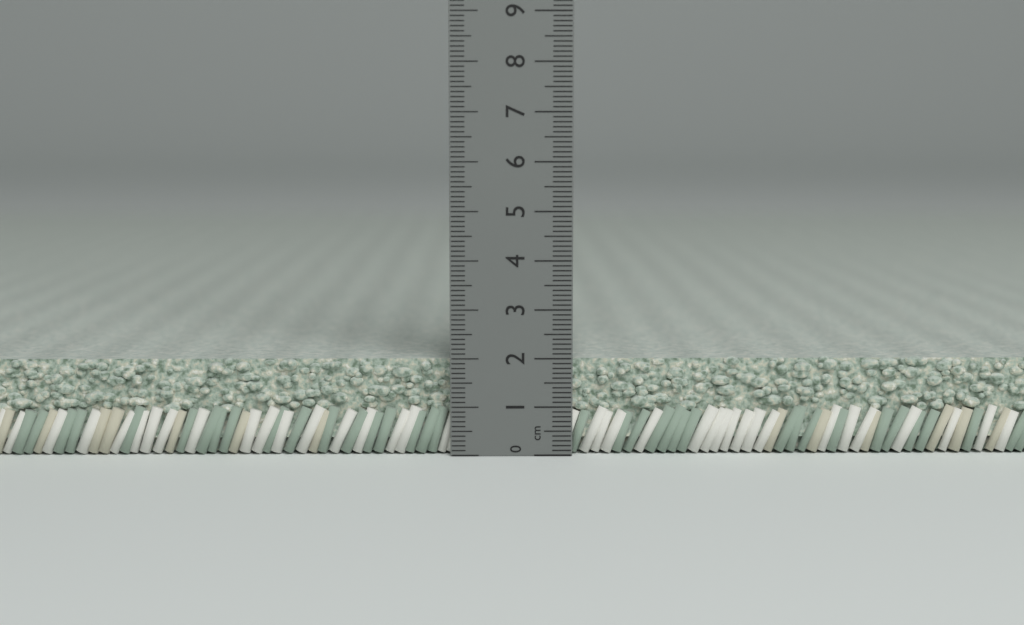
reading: 2.0 cm
